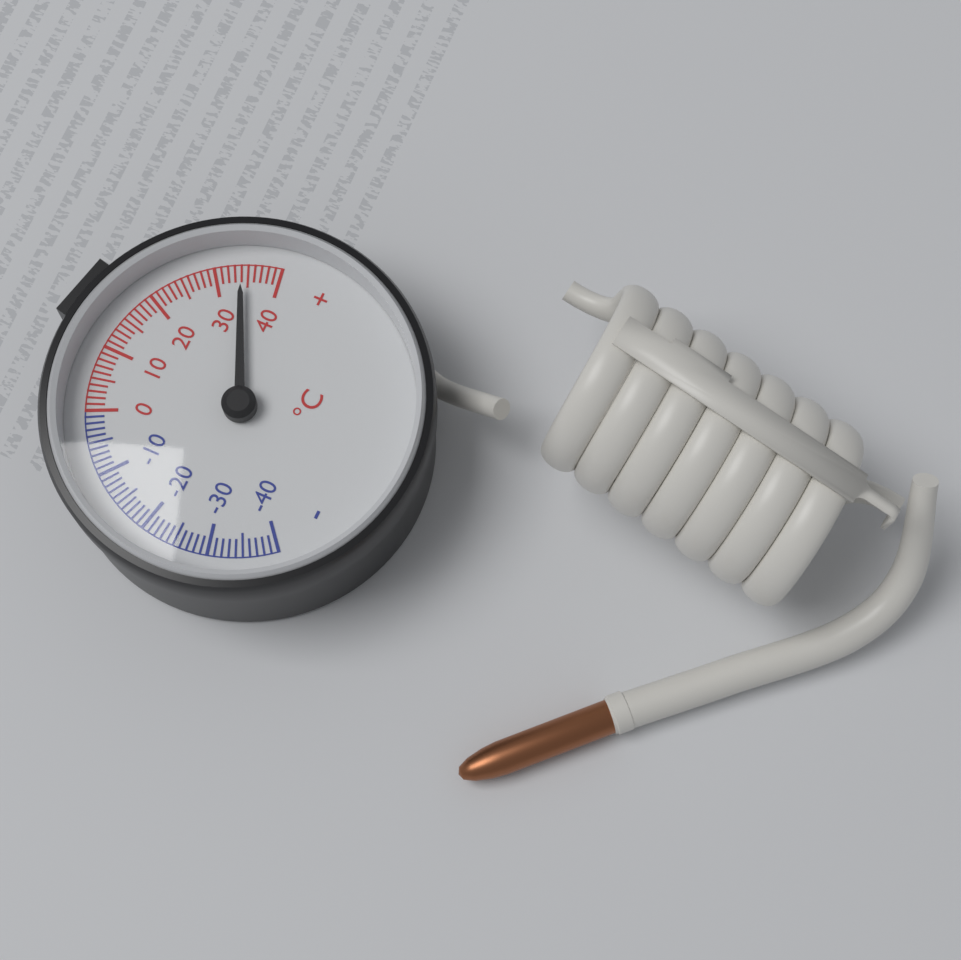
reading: 34 °C
